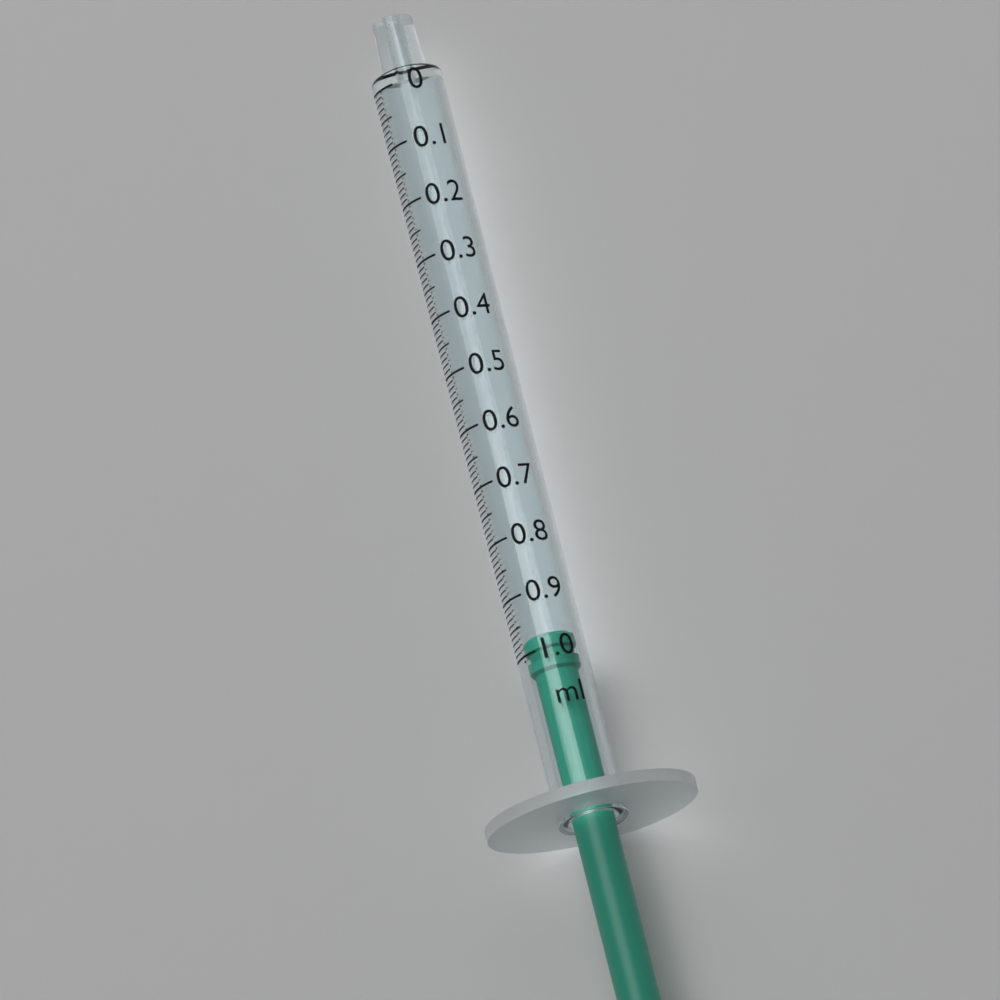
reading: 0.97 ml
